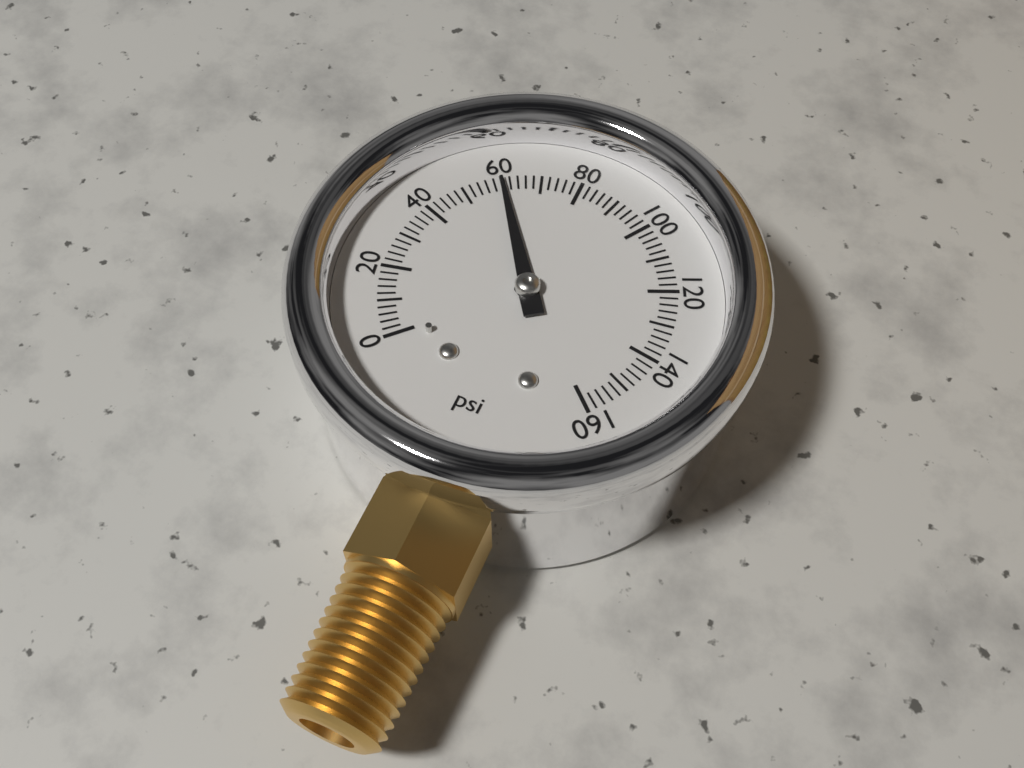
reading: 60 psi
